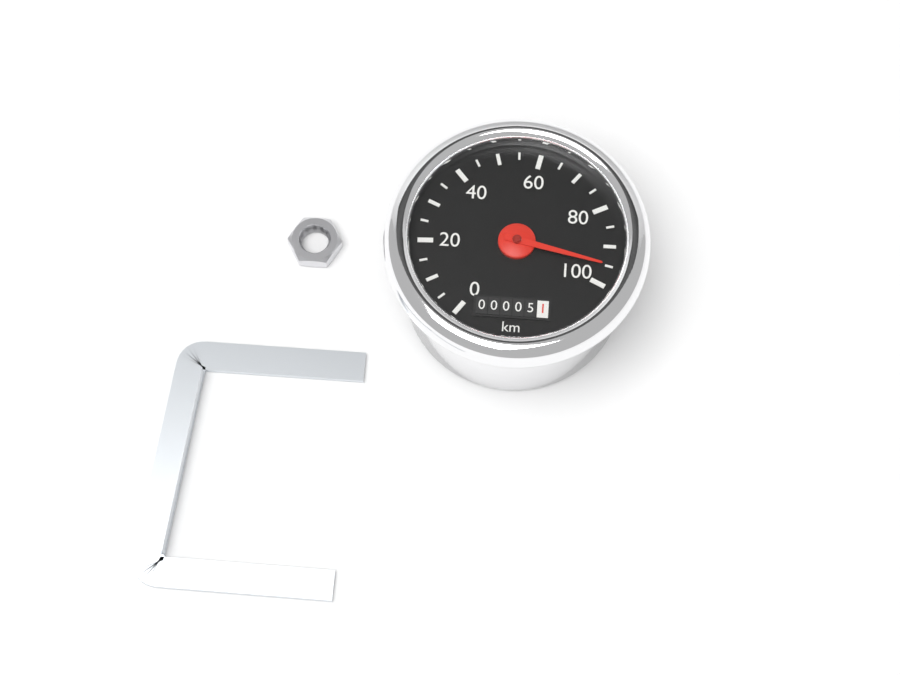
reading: 95 km/h
